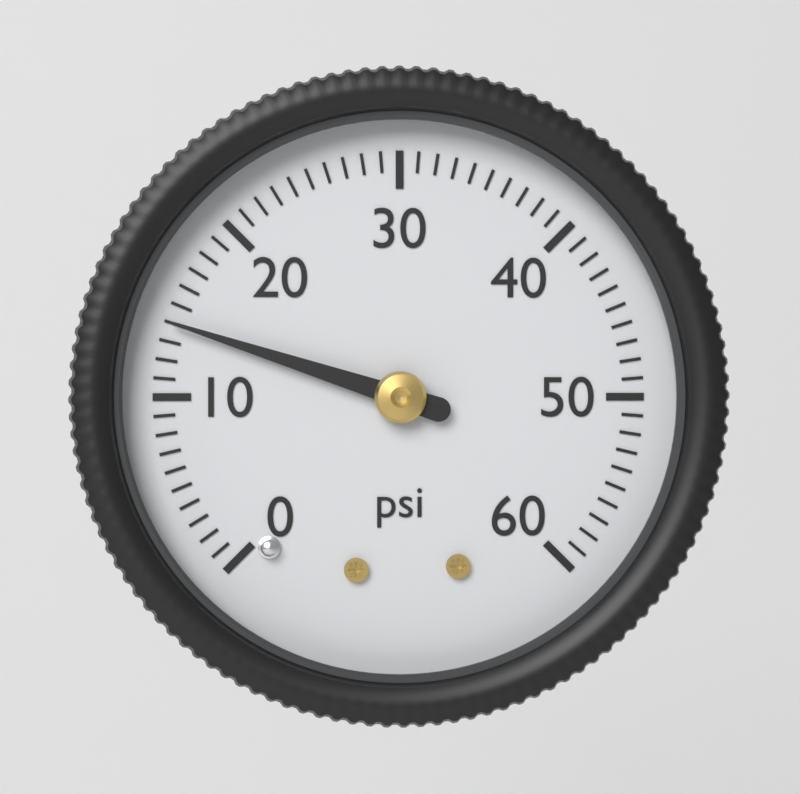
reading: 14 psi
